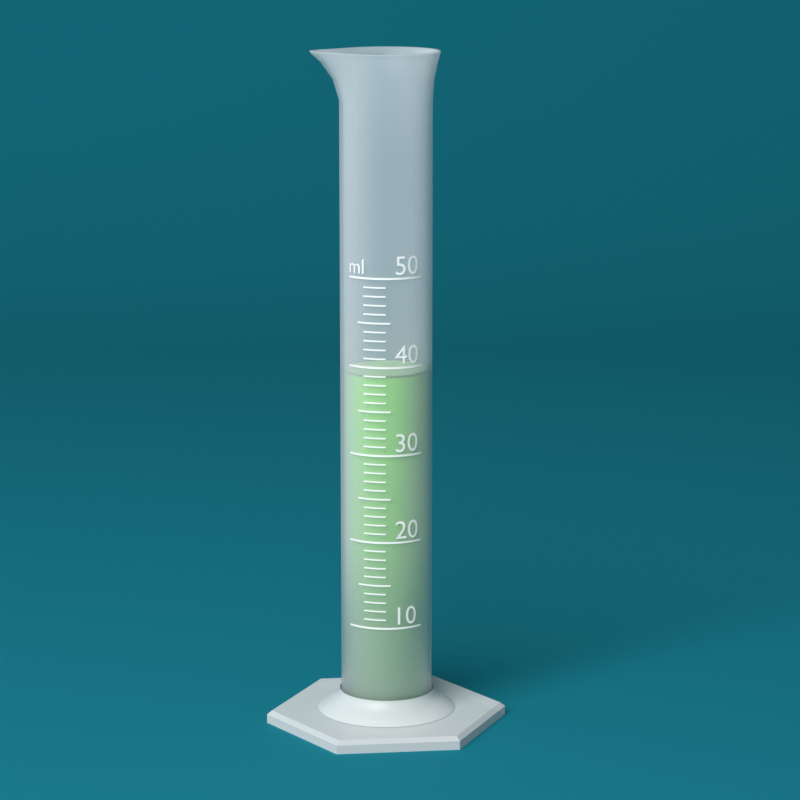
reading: 39 ml
